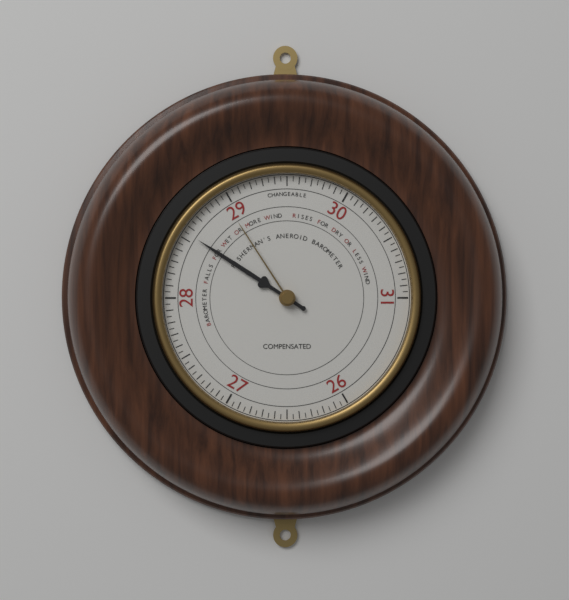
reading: 28.55 (no unit)
